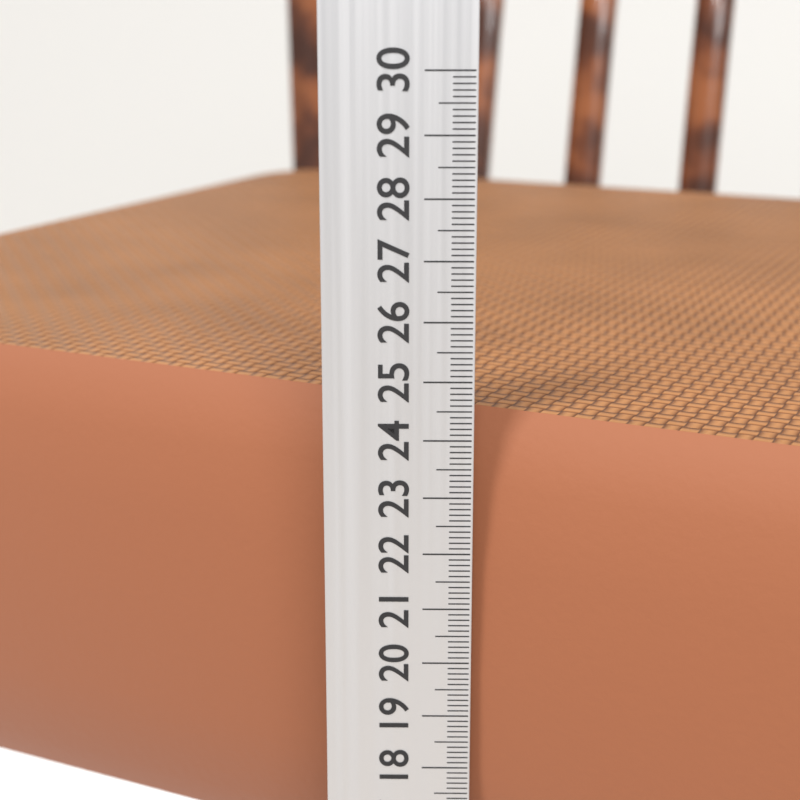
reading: 24.3 cm
